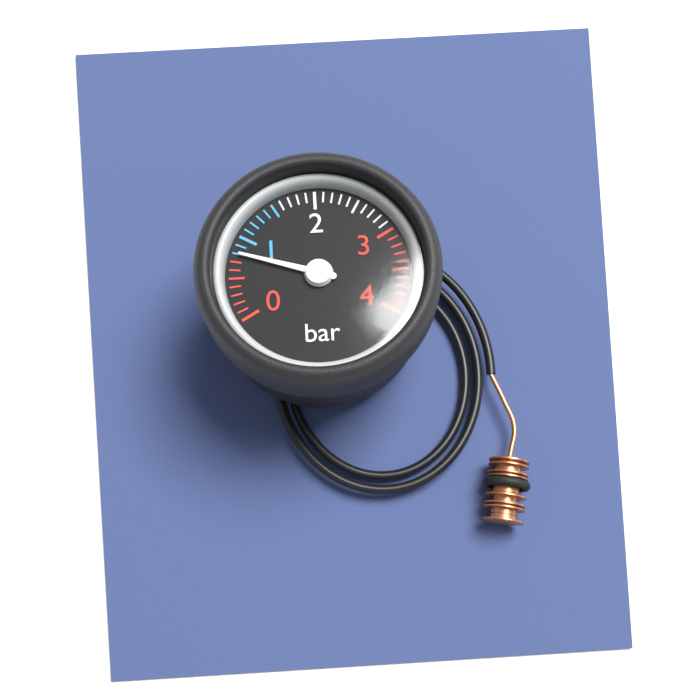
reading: 0.8 bar
